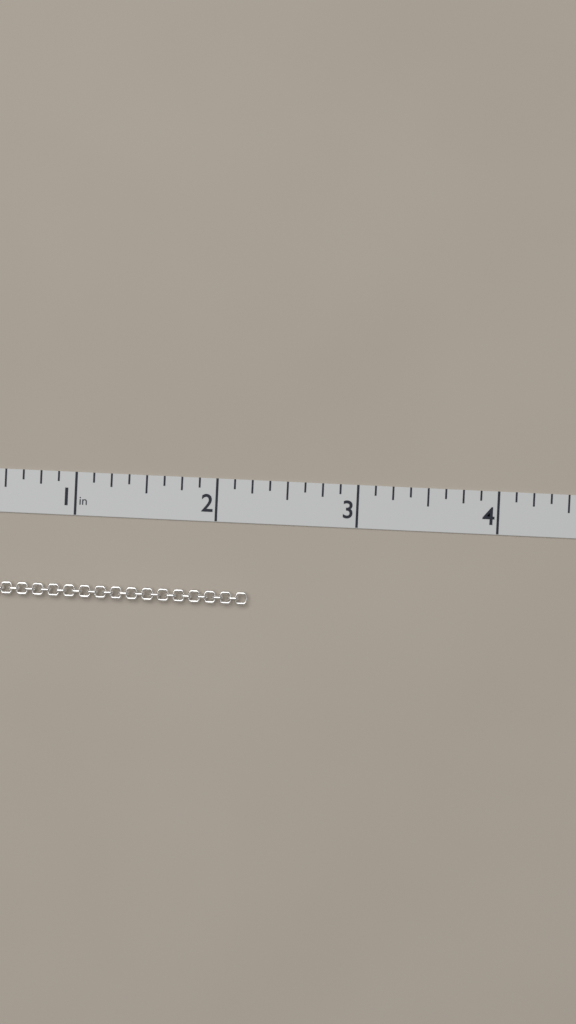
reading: 2.250 in
